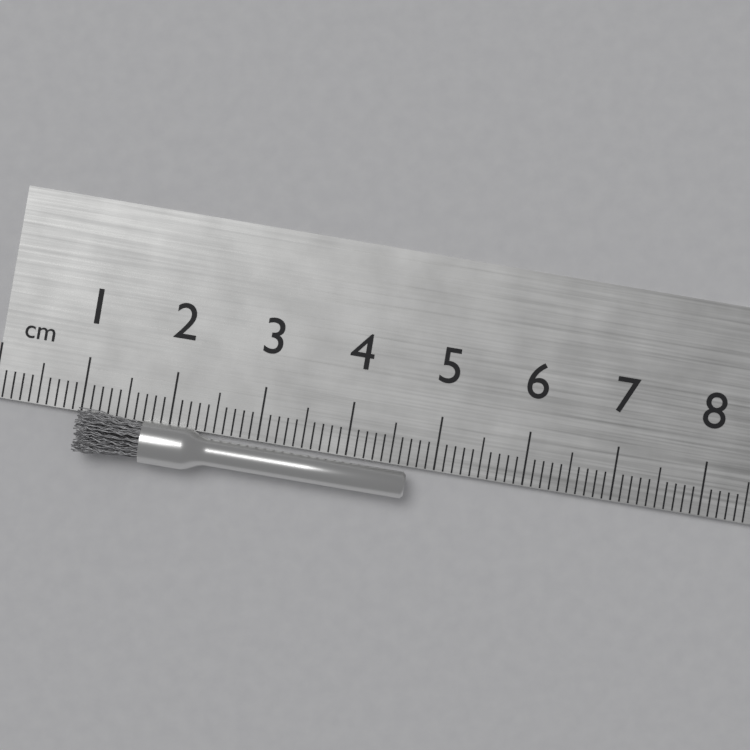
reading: 4.7 cm
